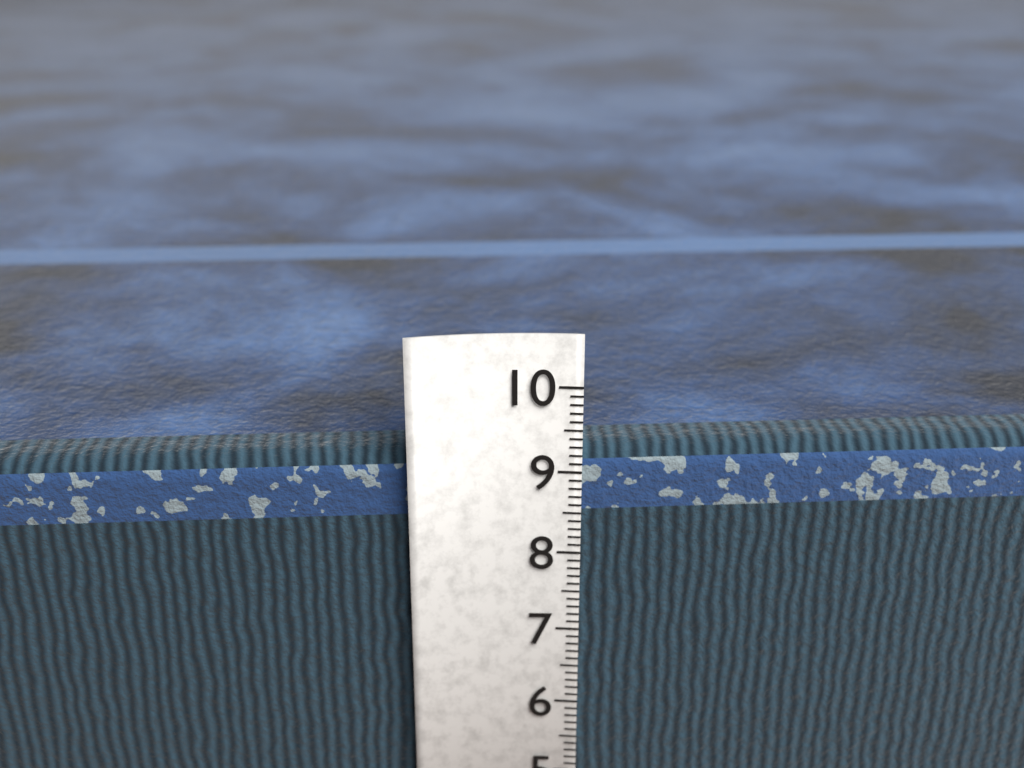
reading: 9.2 cm
